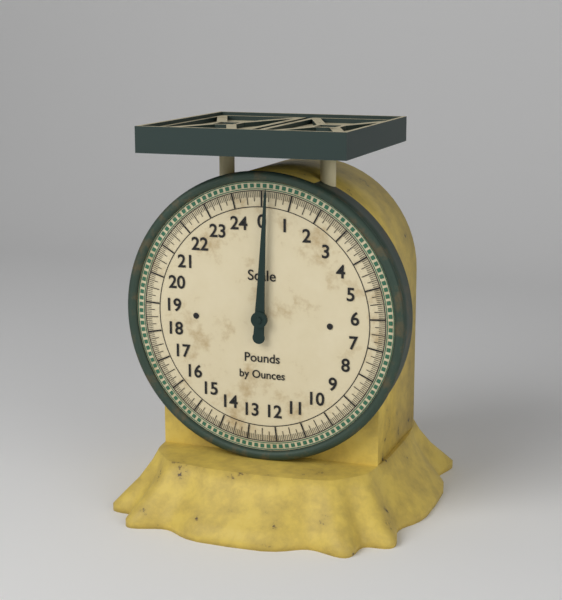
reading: 0.2000 lb
